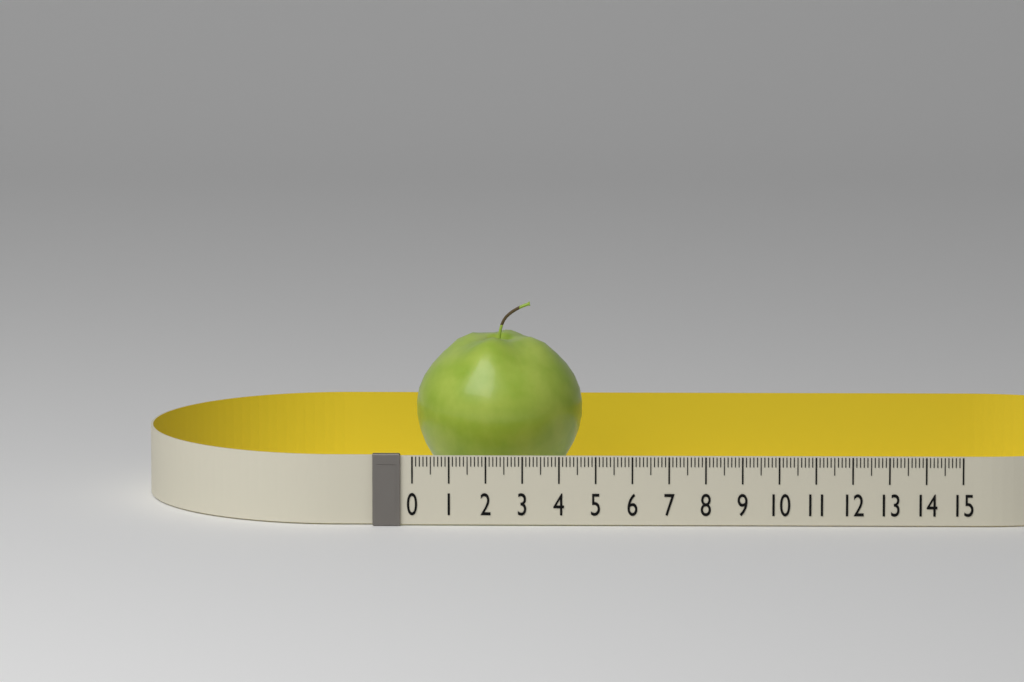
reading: 4.6 (no unit)
